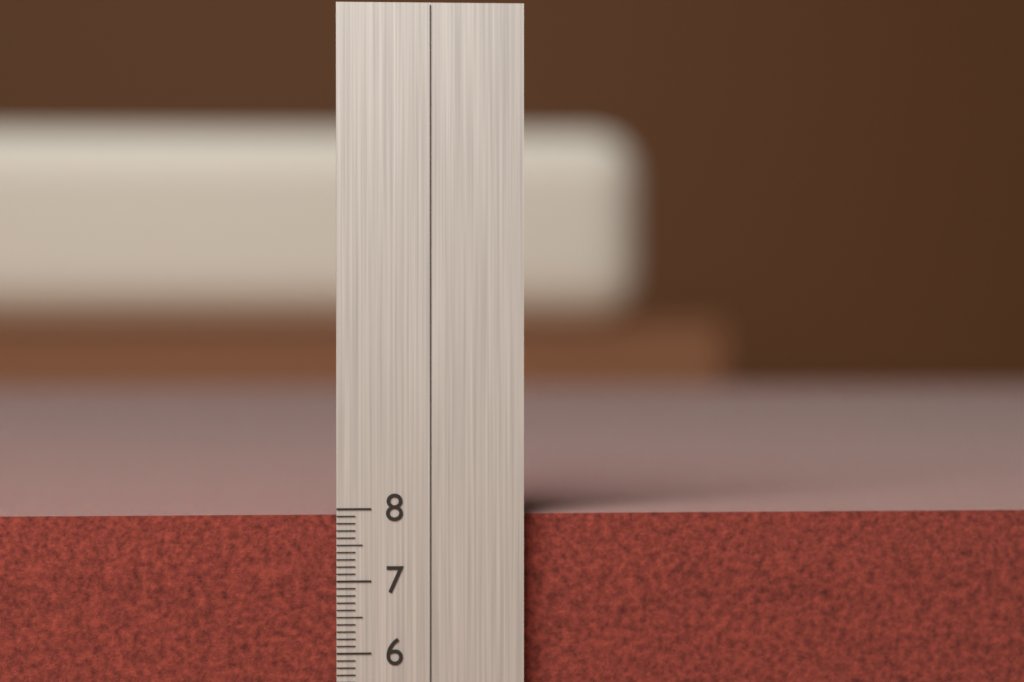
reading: 7.9 cm
